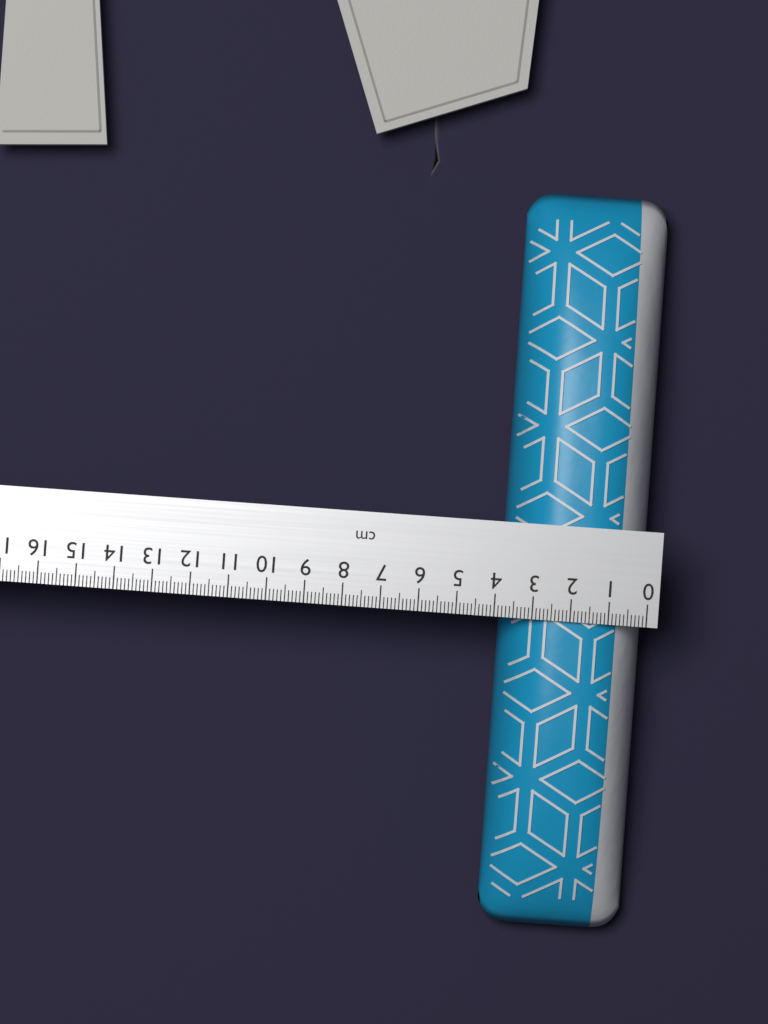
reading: 3.8 cm
